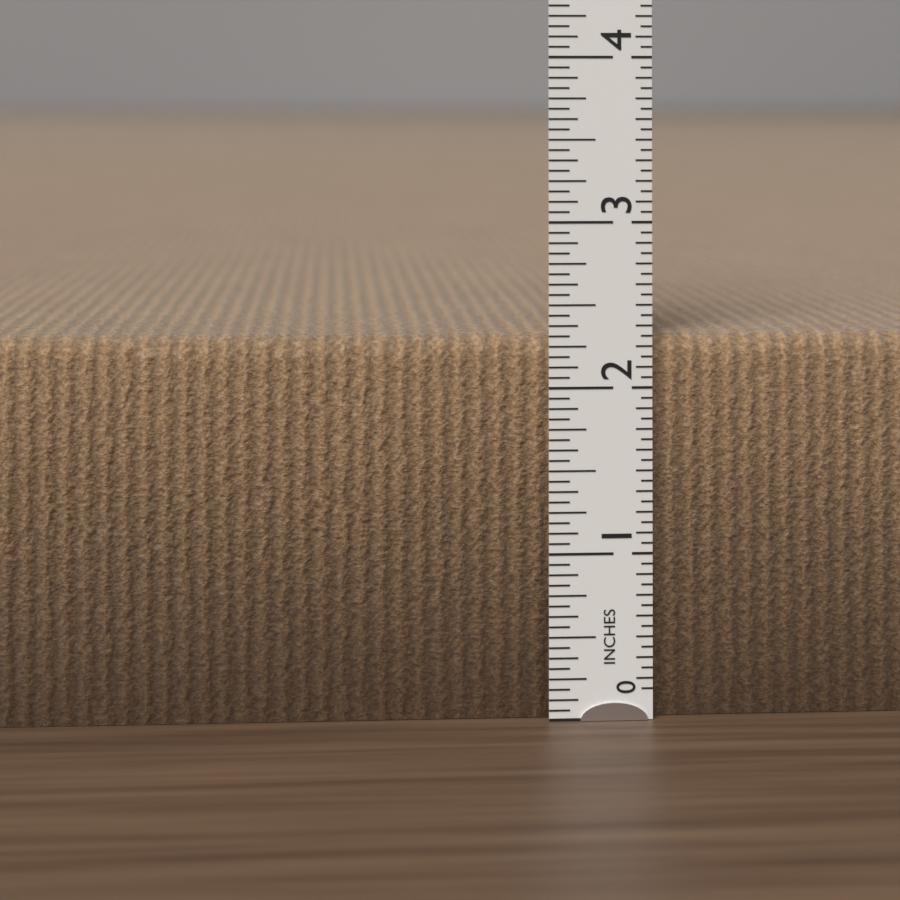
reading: 2.3125 in
